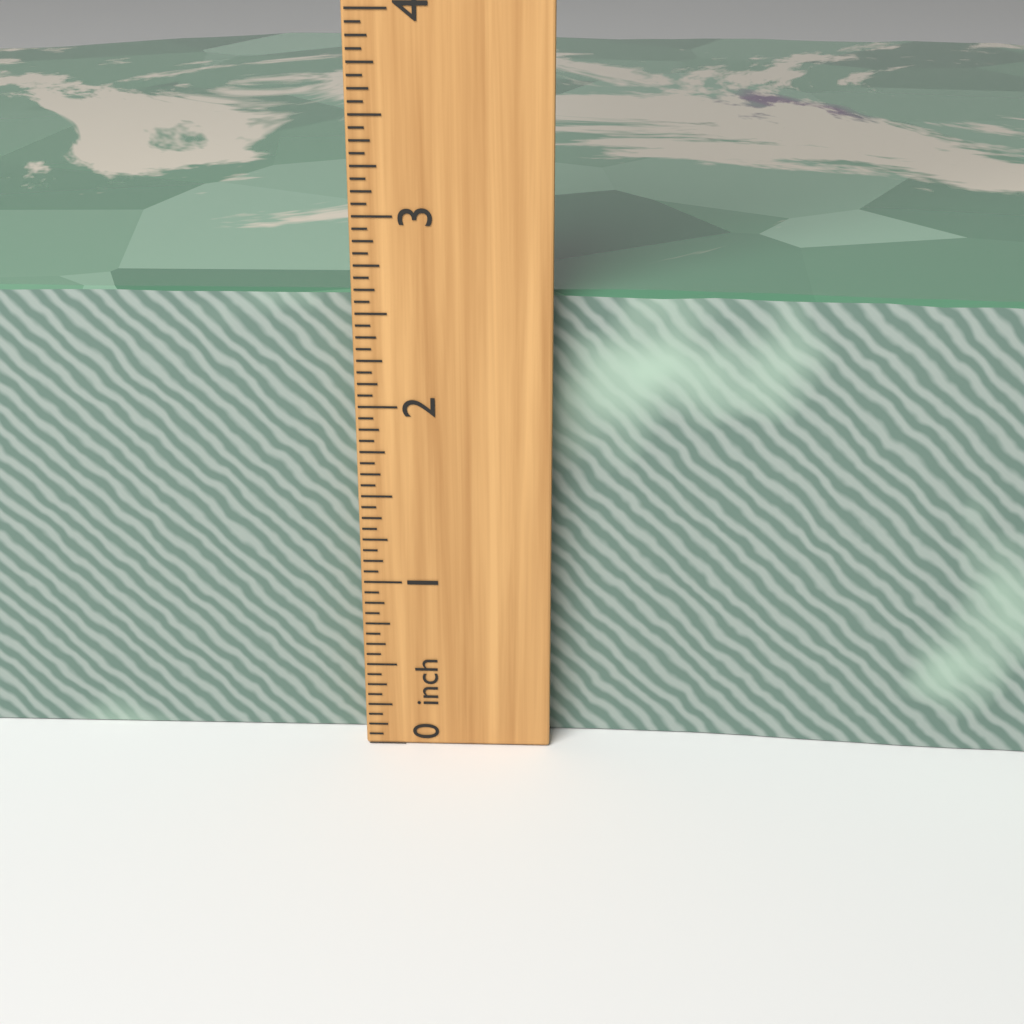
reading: 2.5625 inch
